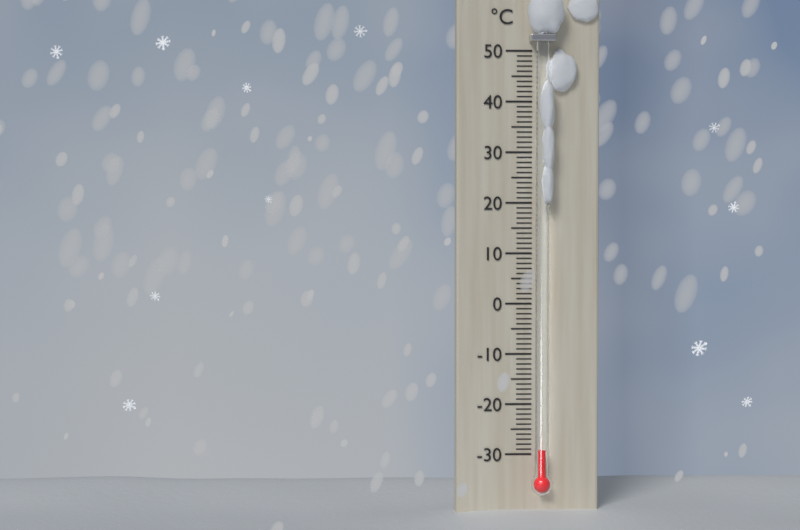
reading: -29 °C
